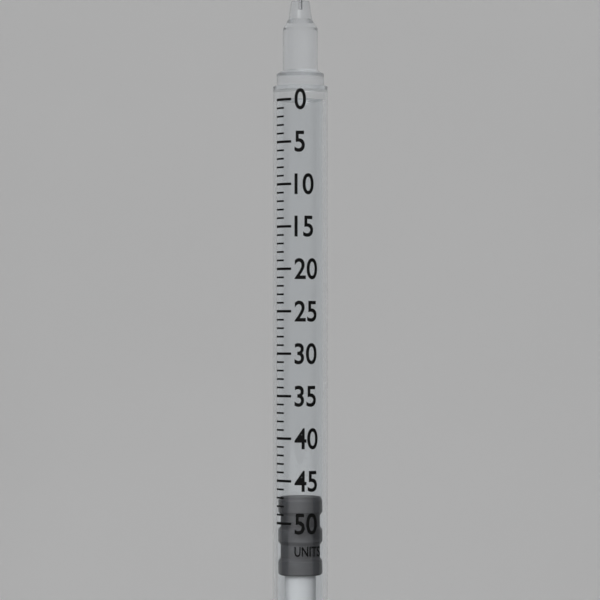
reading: 47 units
